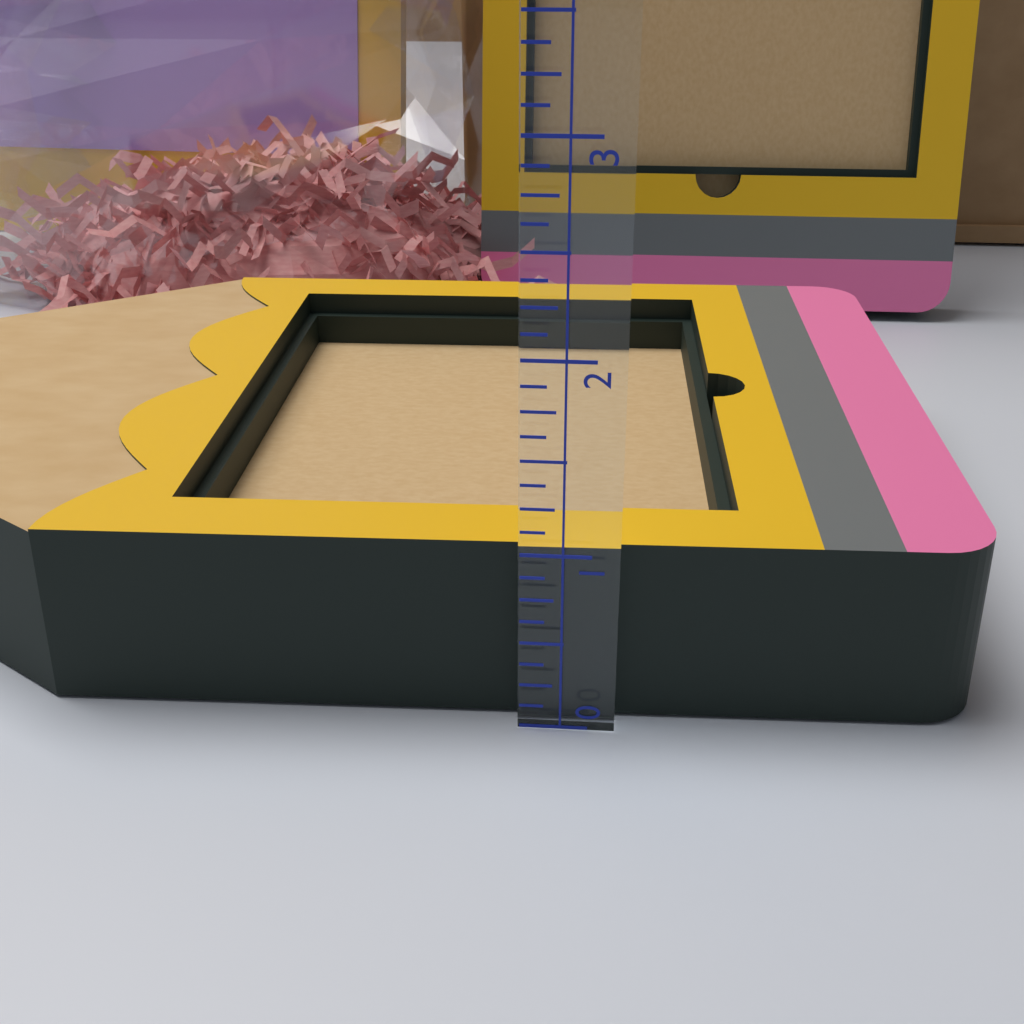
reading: 1.000 (no unit)
